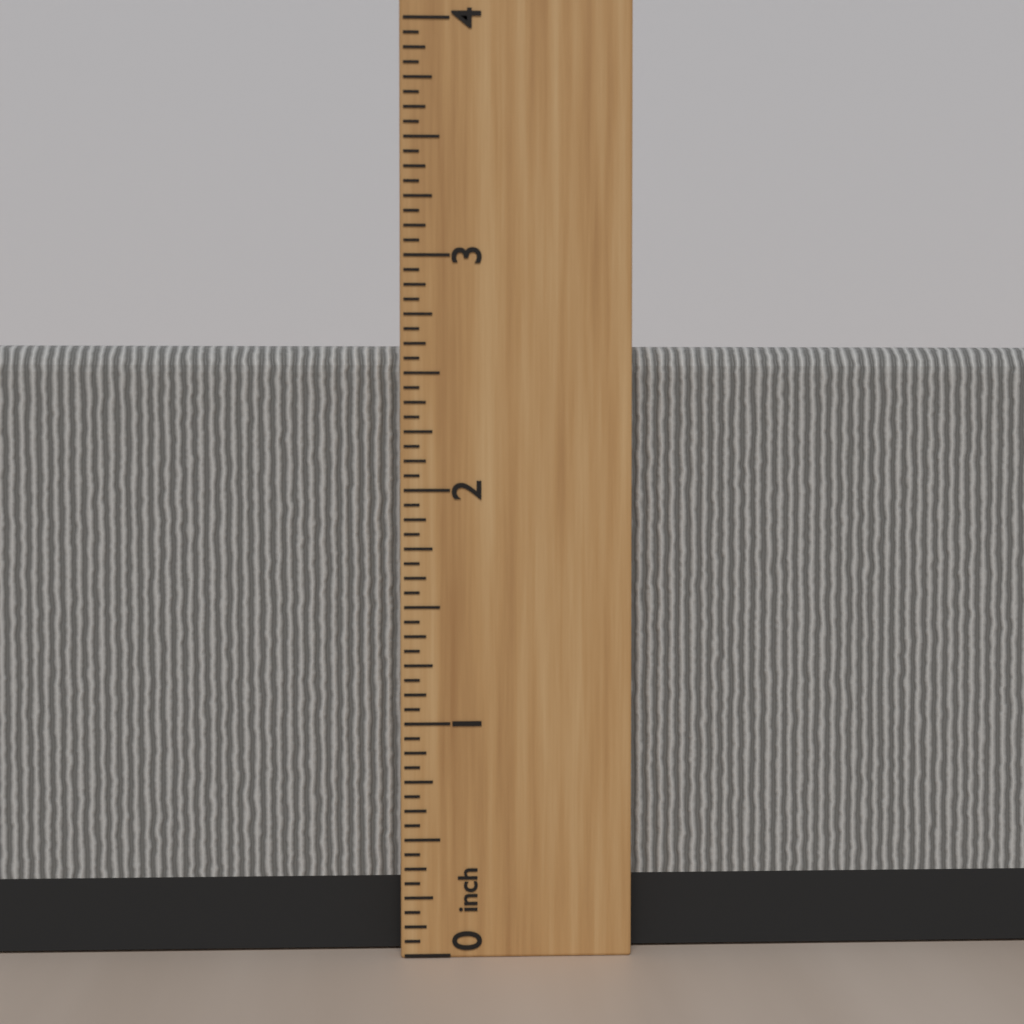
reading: 2.6250 inch
